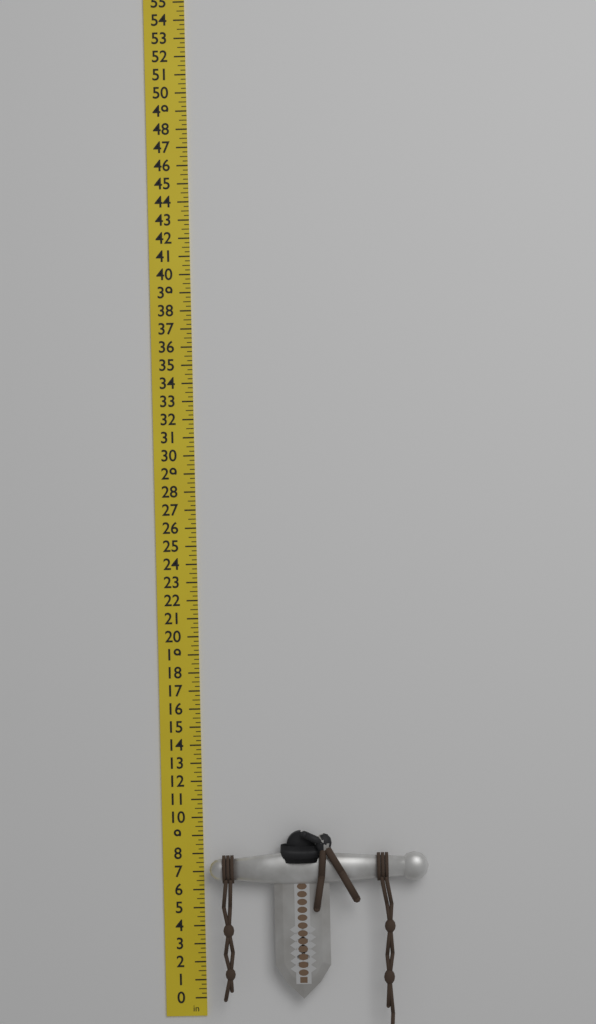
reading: 9.25 in
